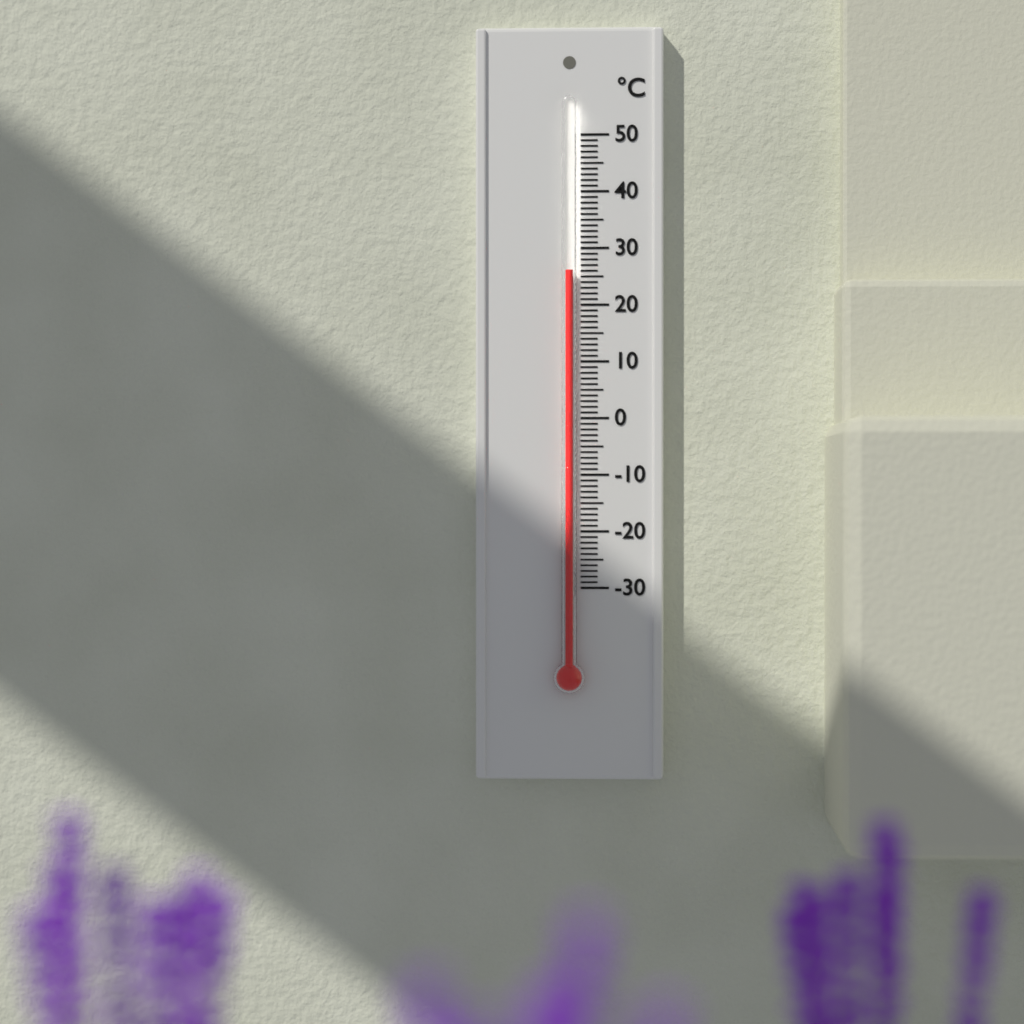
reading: 26 °C
